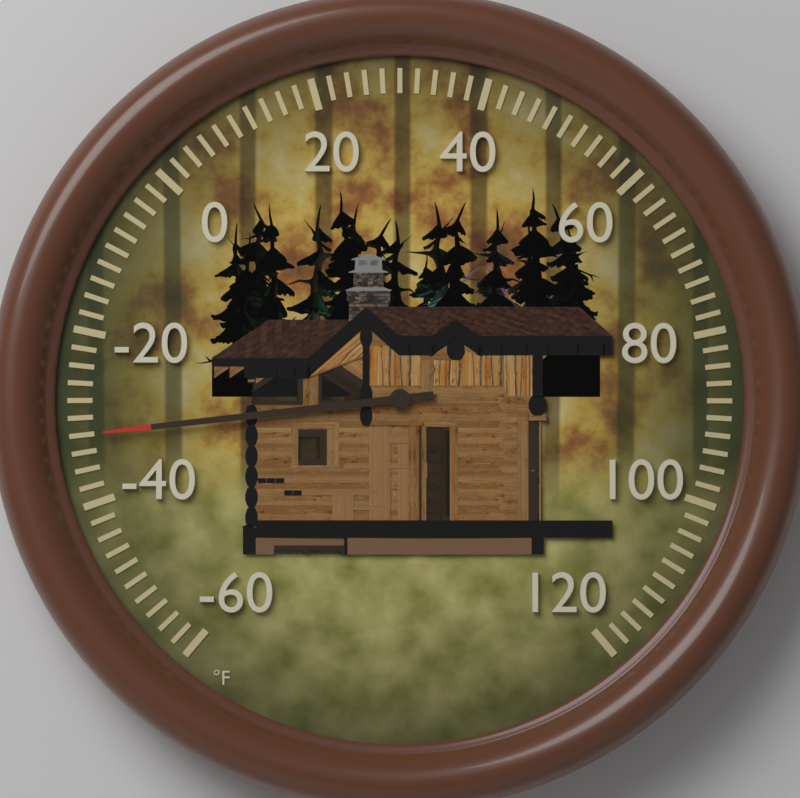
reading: -32 °F
